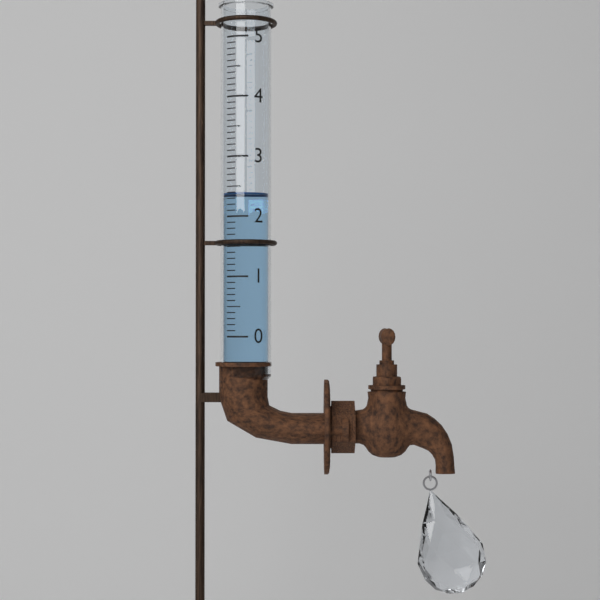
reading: 2.4 (no unit)
